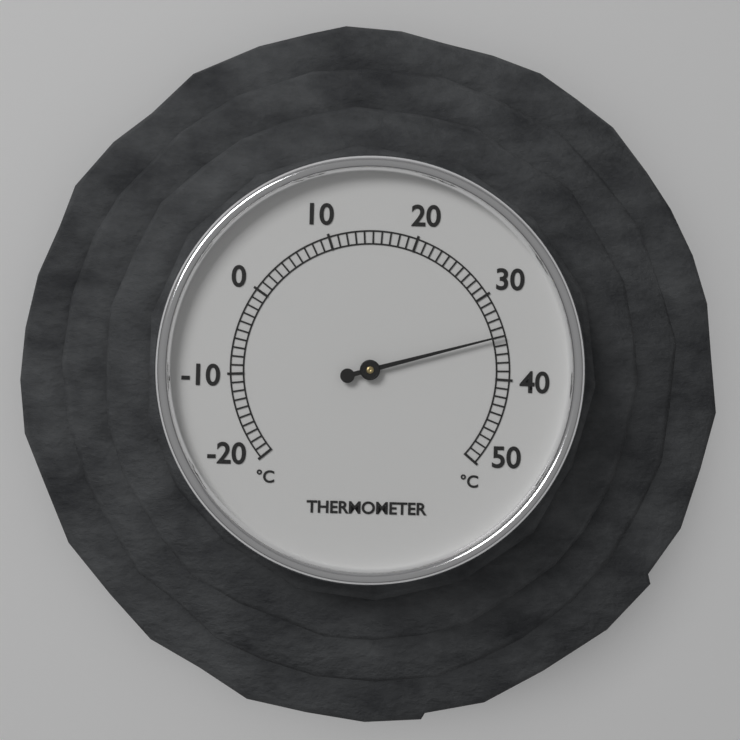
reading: 35 °C
